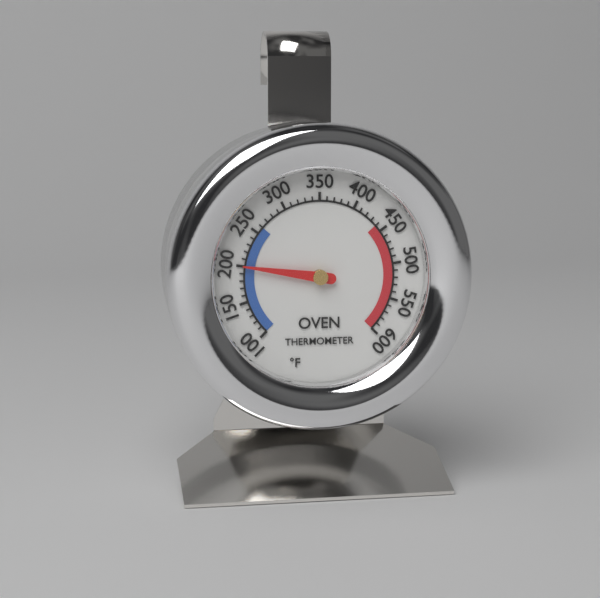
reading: 200 °F
